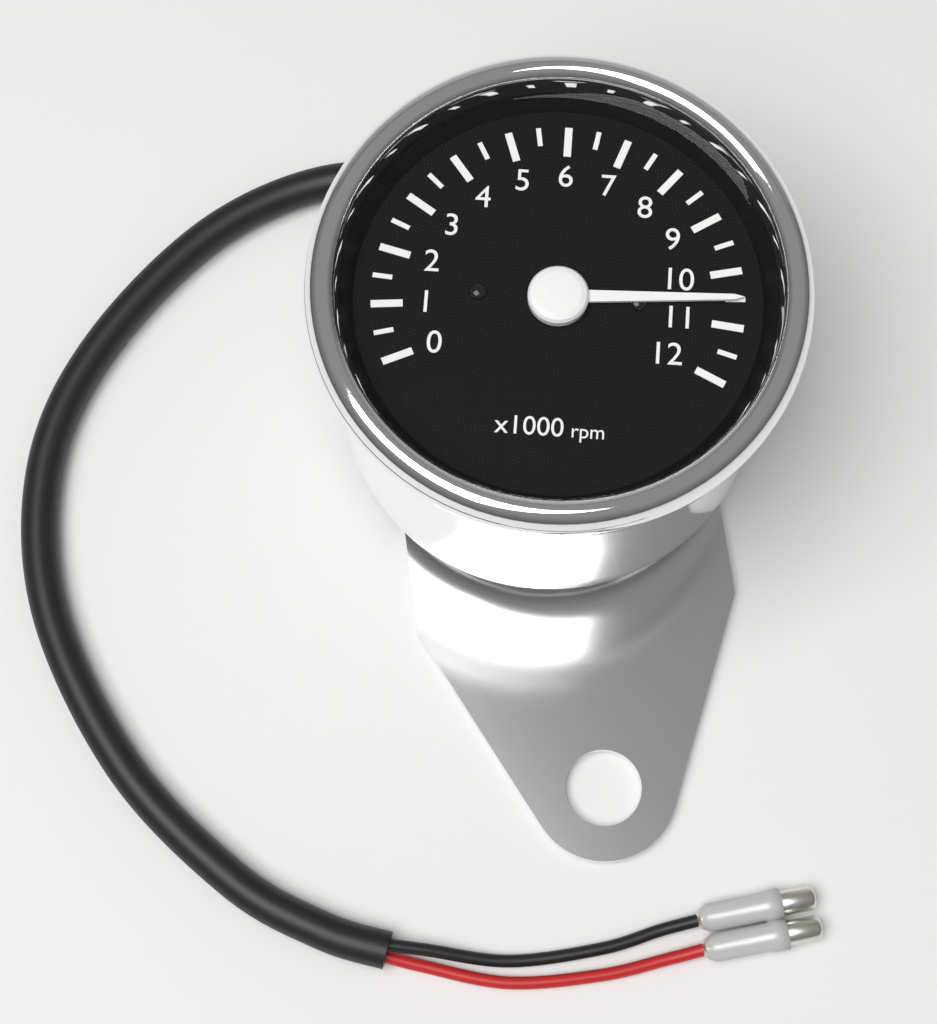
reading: 10500 rpm
